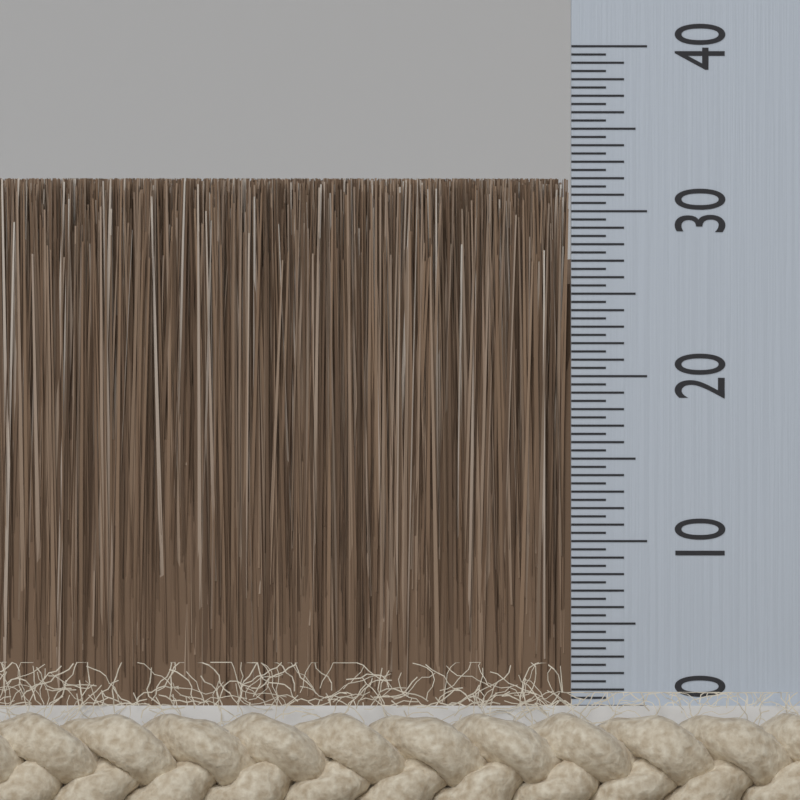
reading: 32.0 (no unit)
